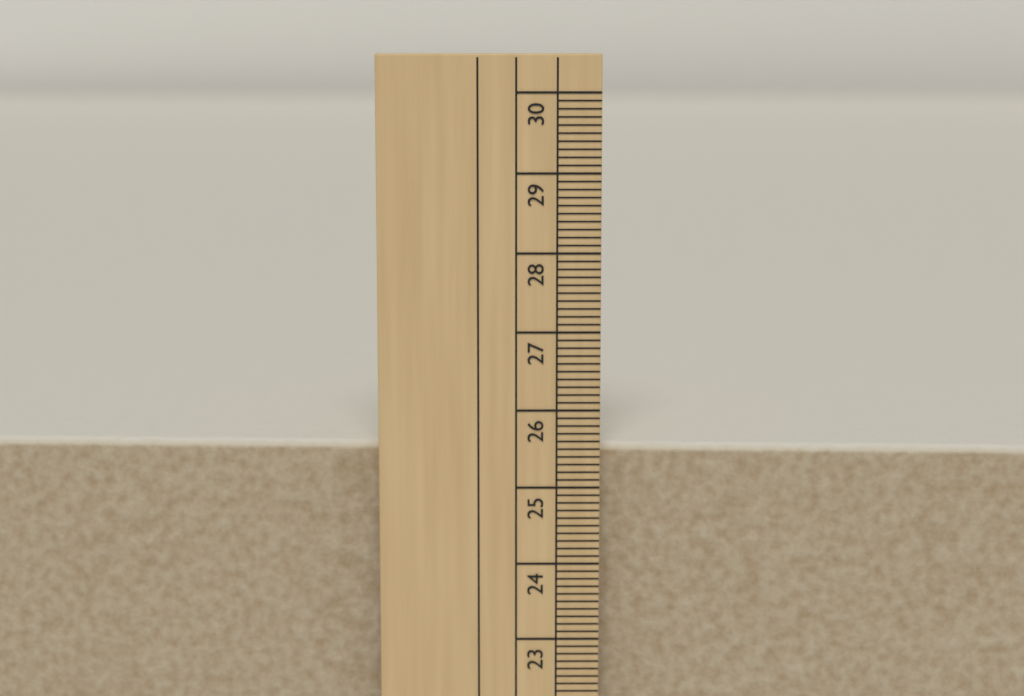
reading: 25.5 cm
